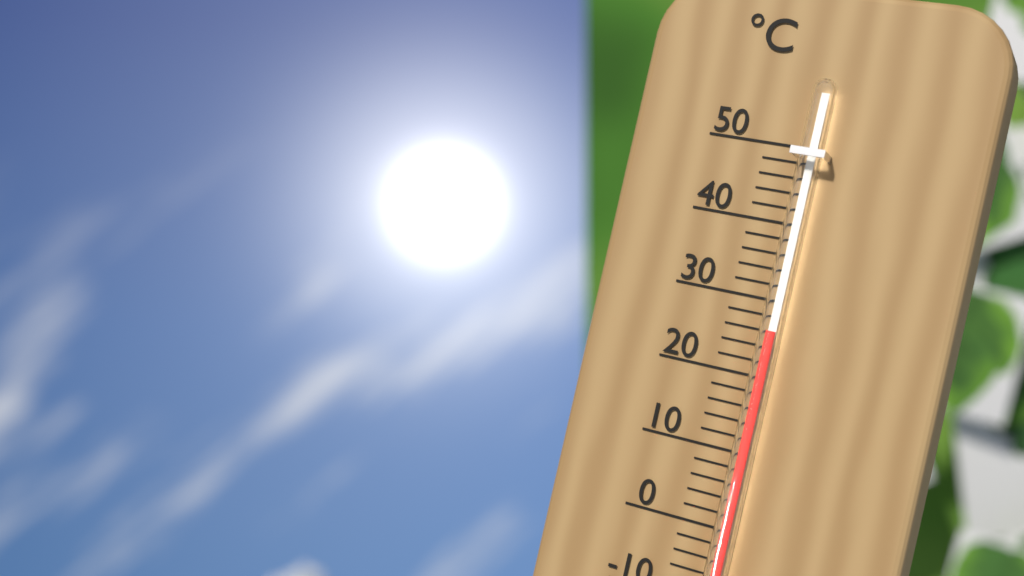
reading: 26 °C
